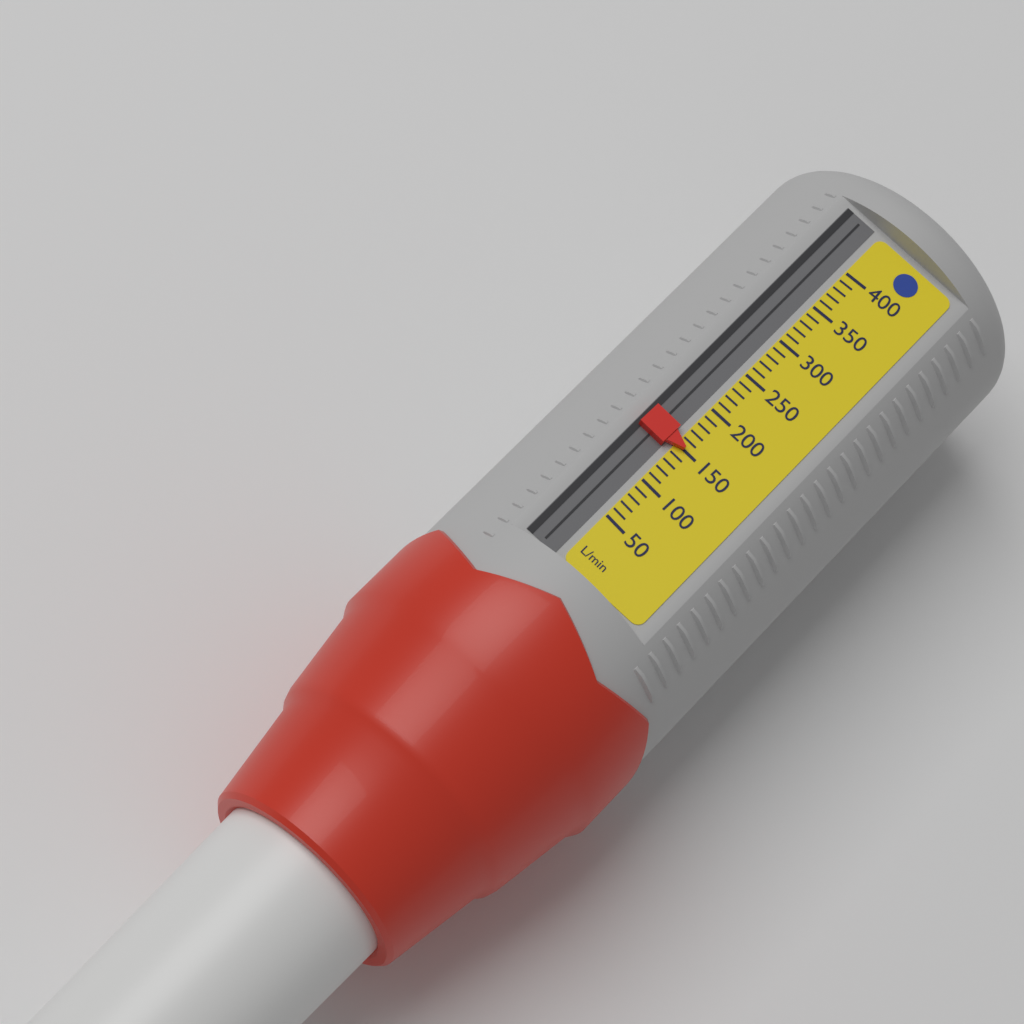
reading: 150 L/min
